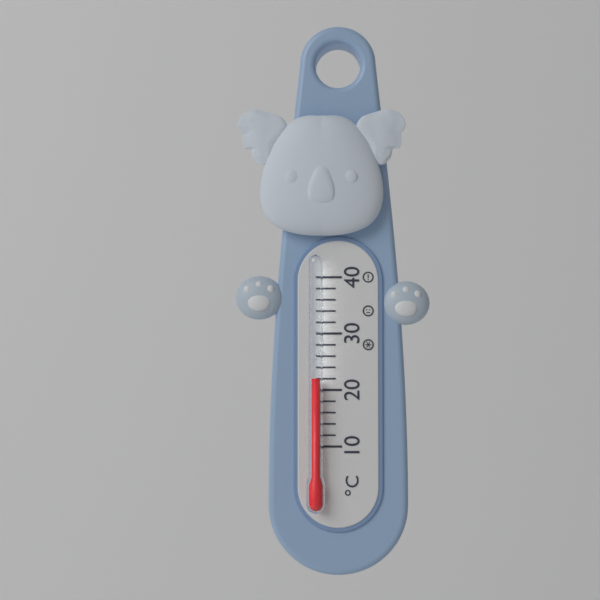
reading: 22 °C
